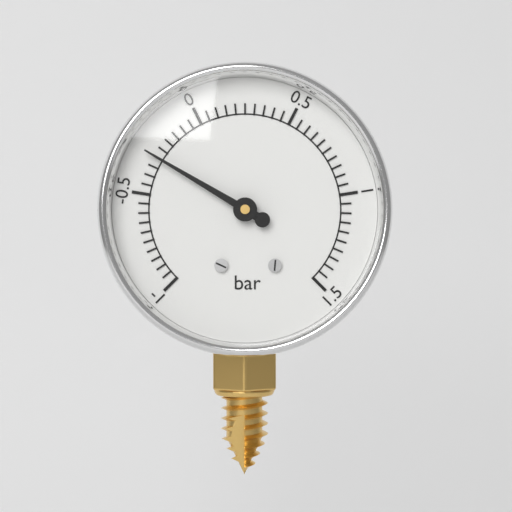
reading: -0.30 bar
